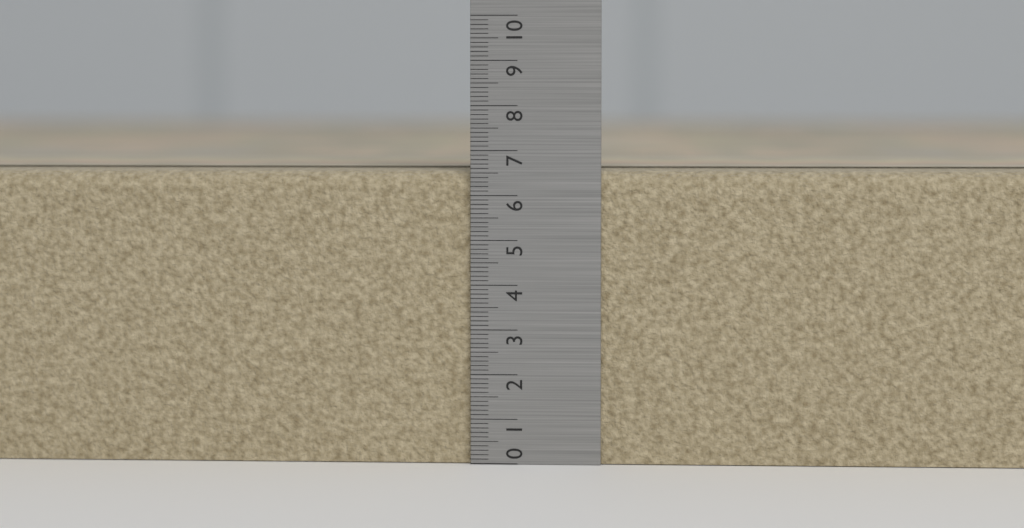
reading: 6.6 (no unit)
